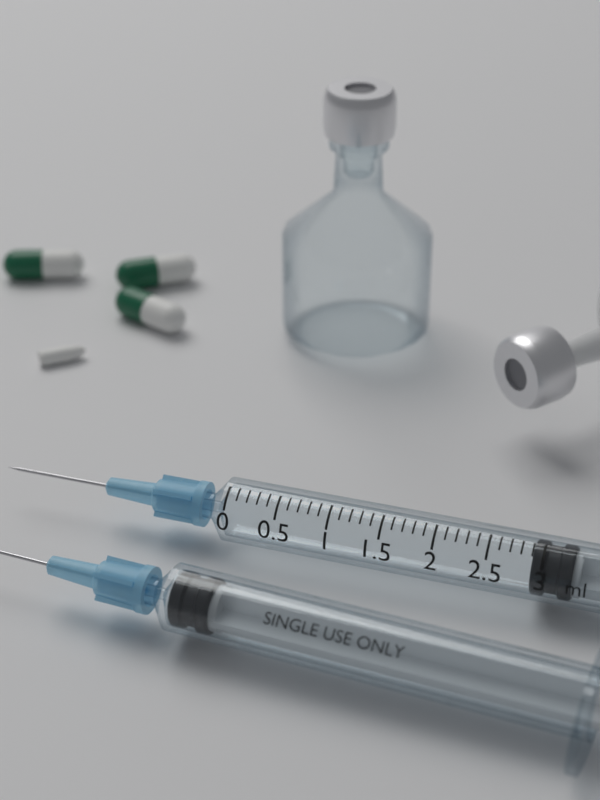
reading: 2.9 ml
